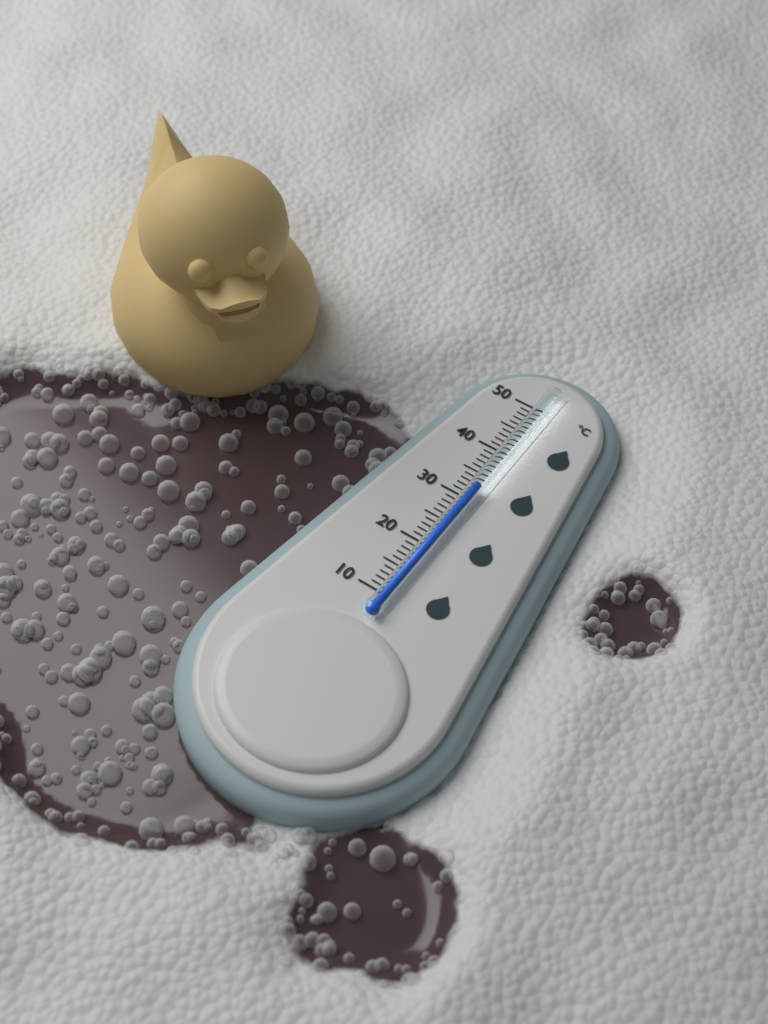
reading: 32 °C
